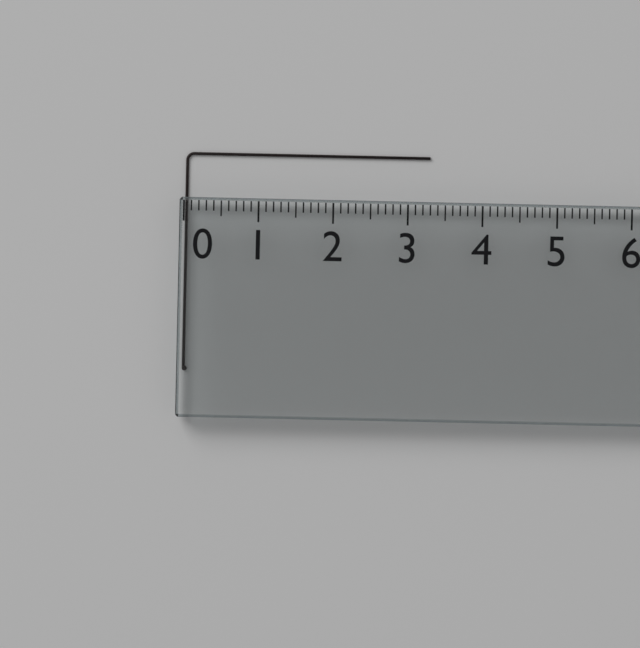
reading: 3.3 (no unit)
